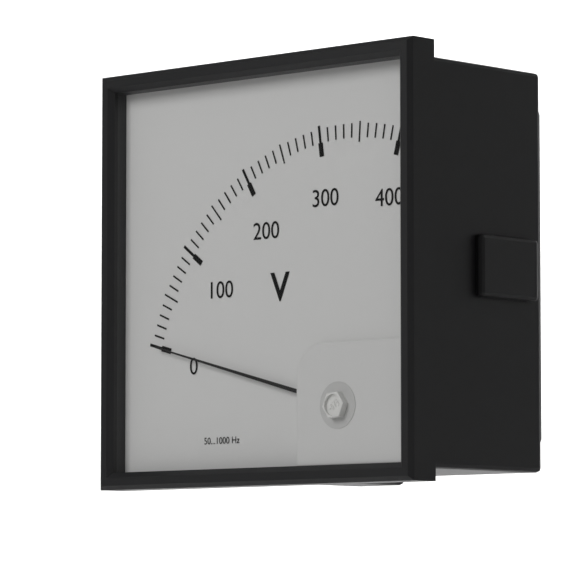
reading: 0 V
